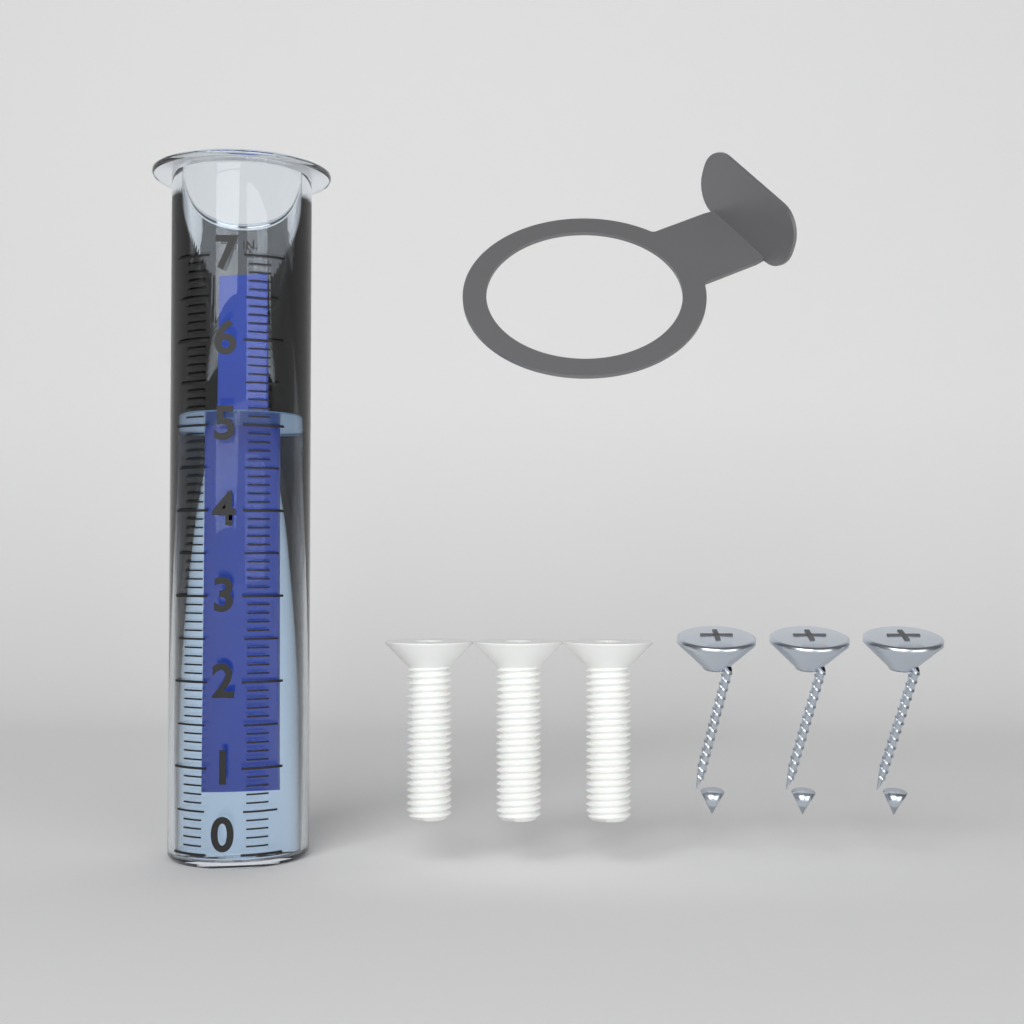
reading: 5.2 in
